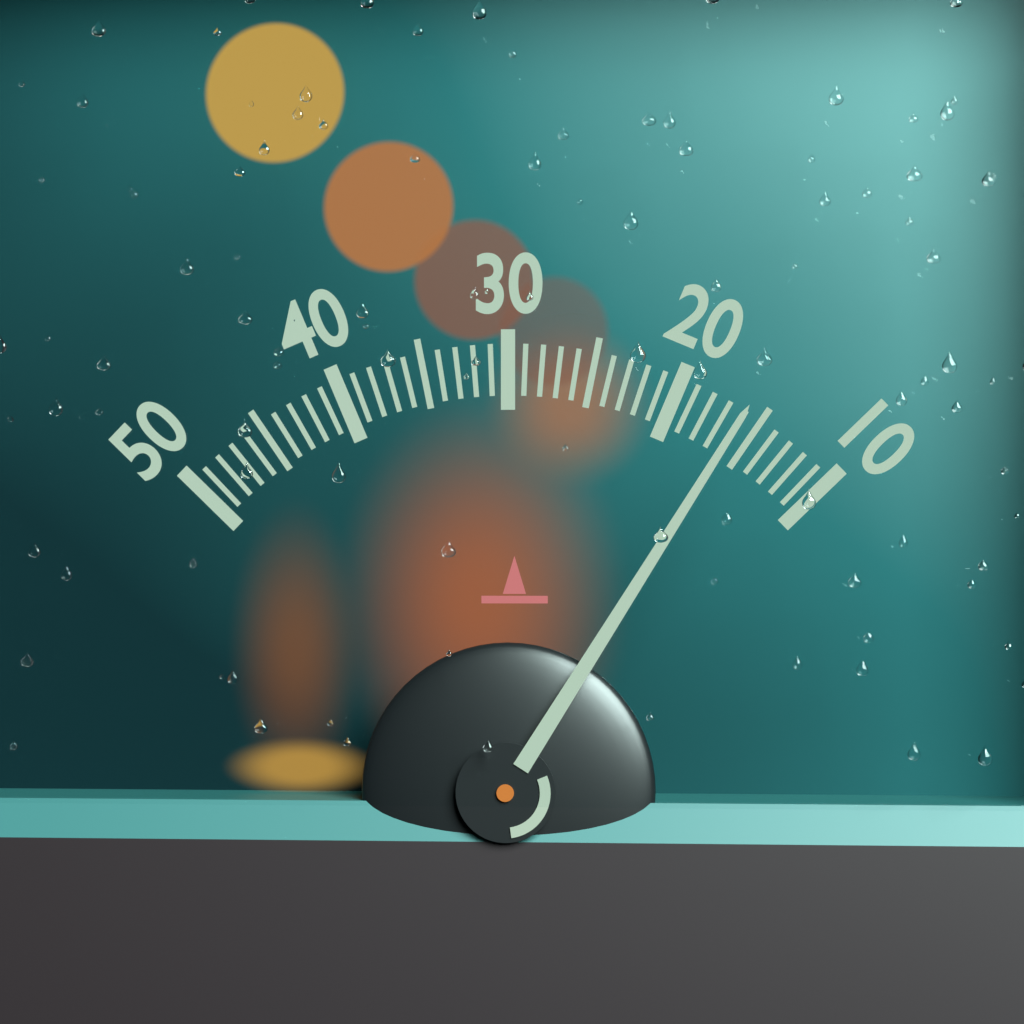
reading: 16 (no unit)
